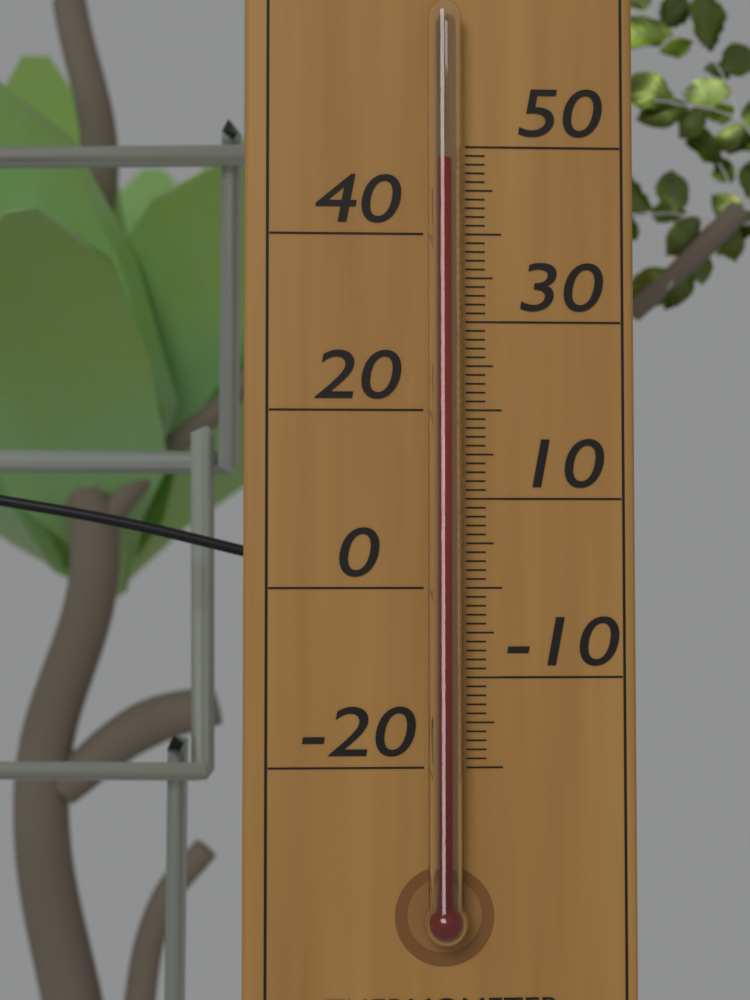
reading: 48 °C
